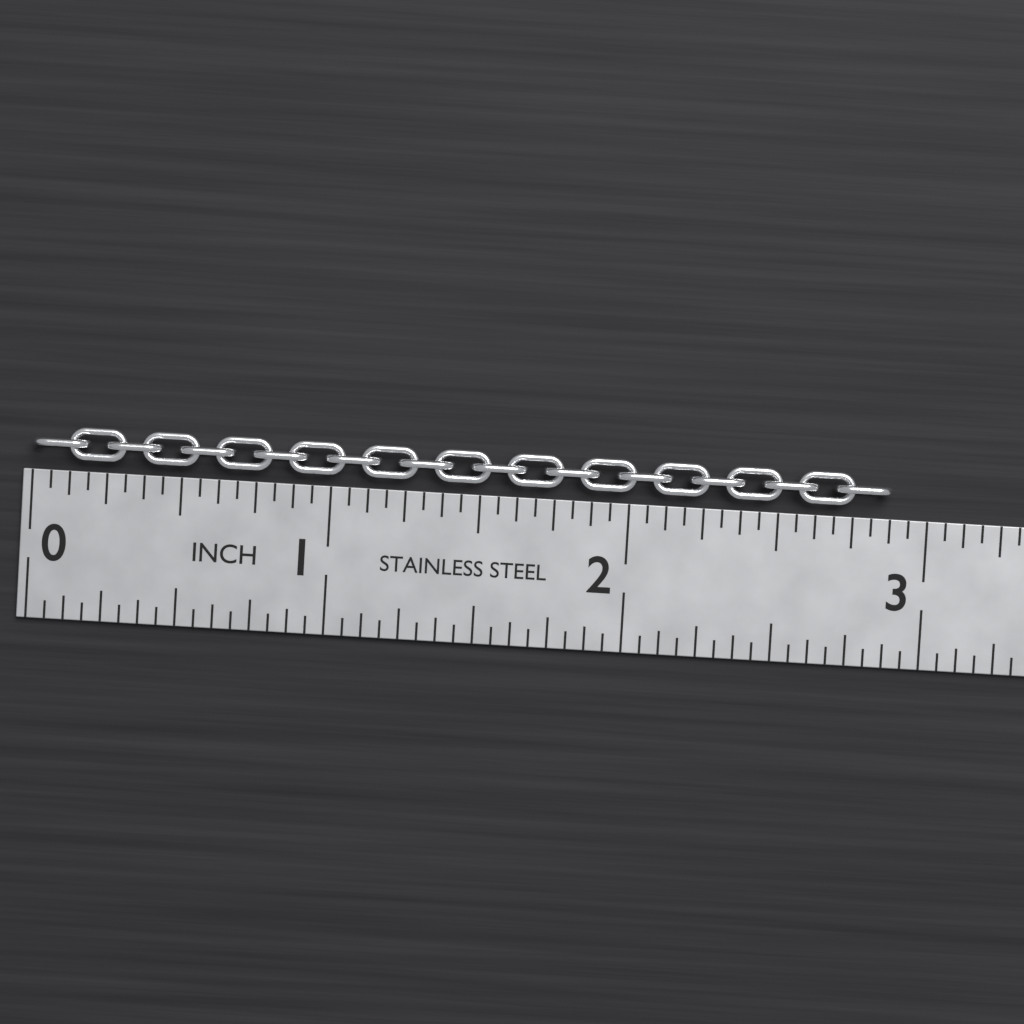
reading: 2.8750 in
